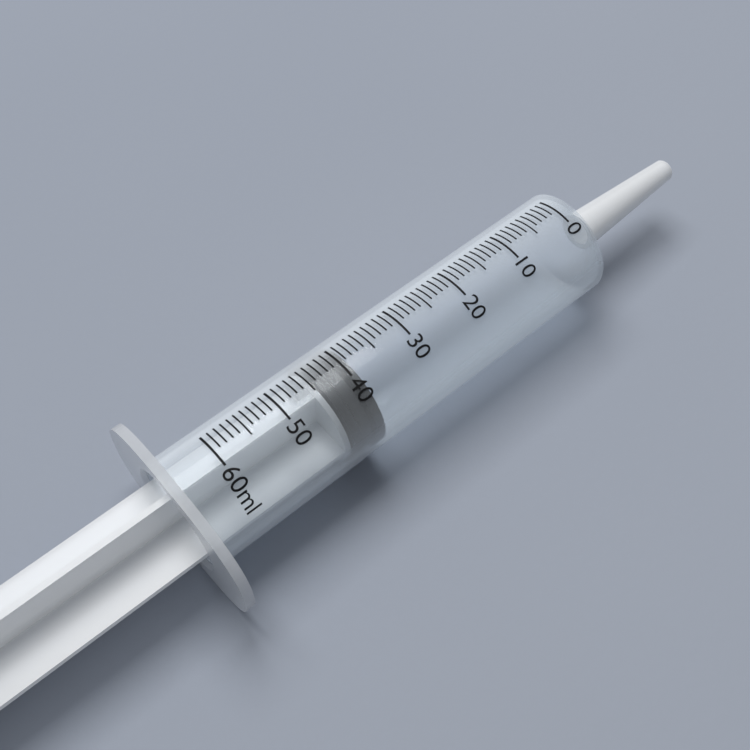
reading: 39 ml
